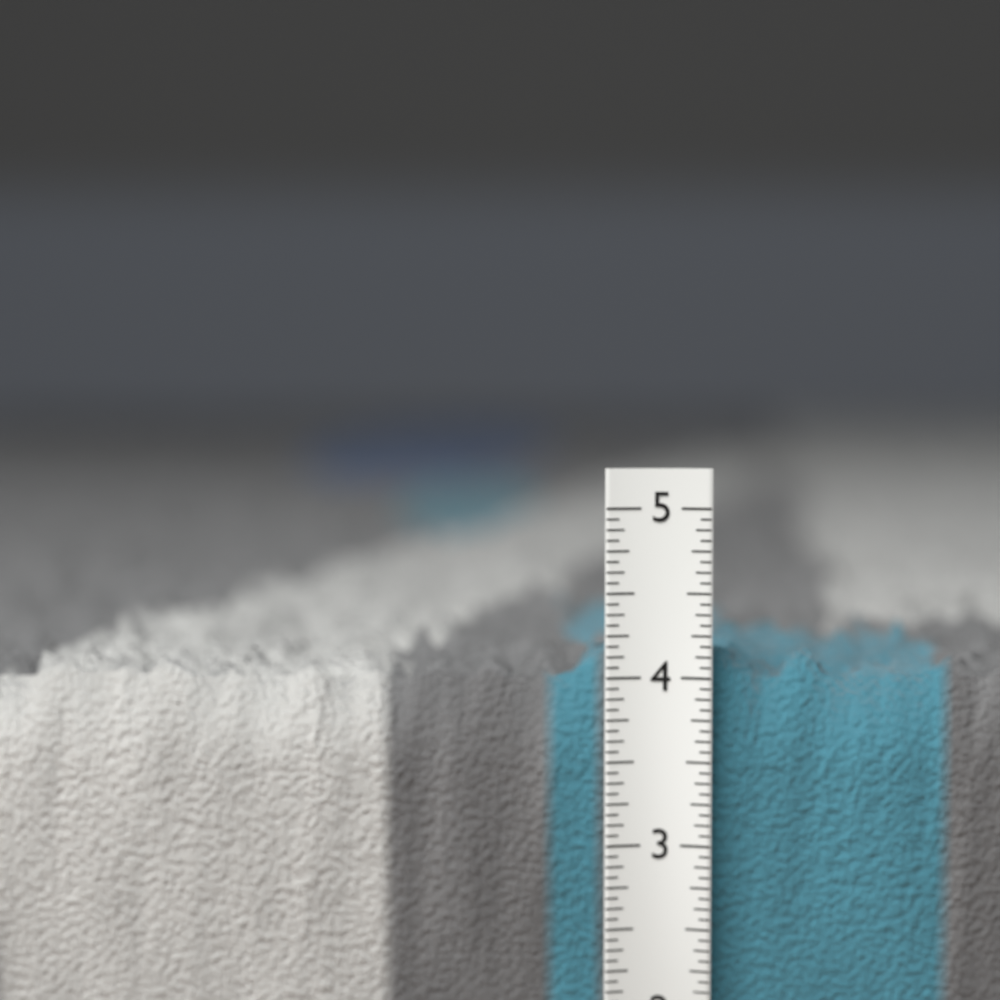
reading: 4.3750 in
